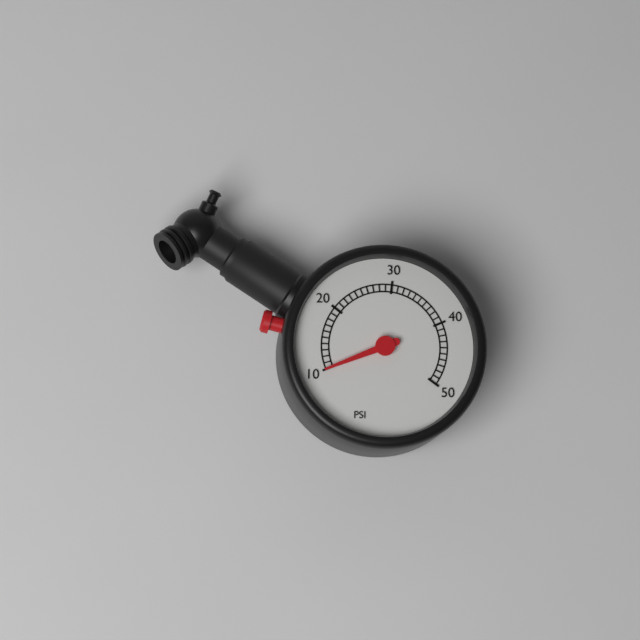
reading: 10 psi
